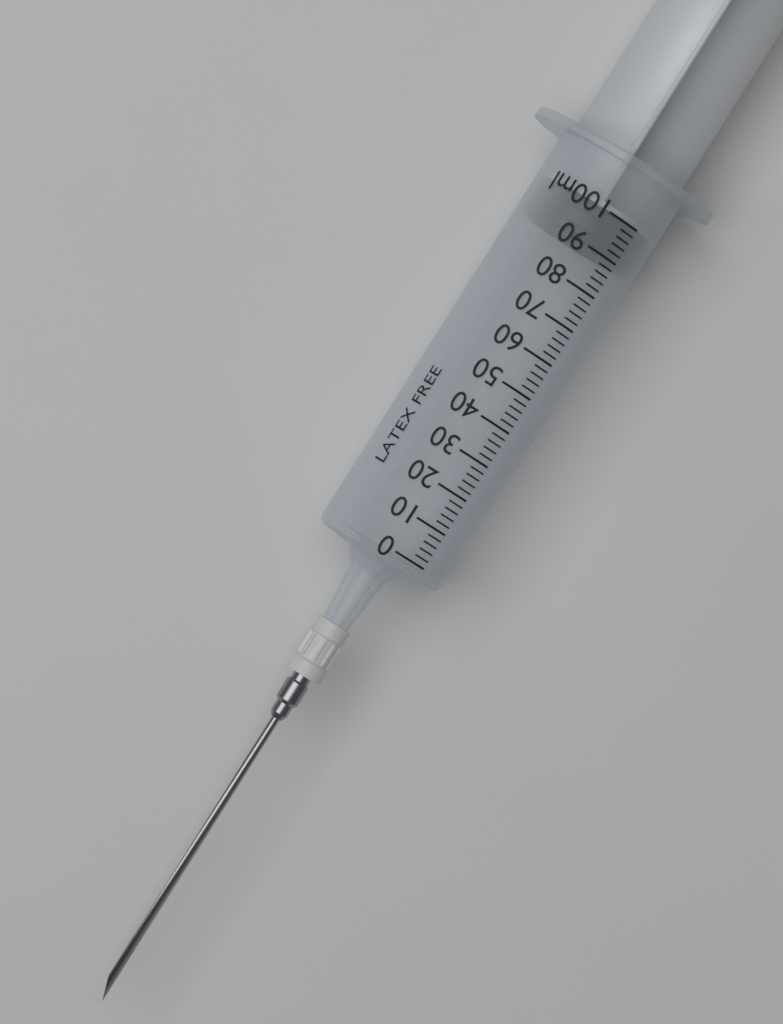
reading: 90 ml
